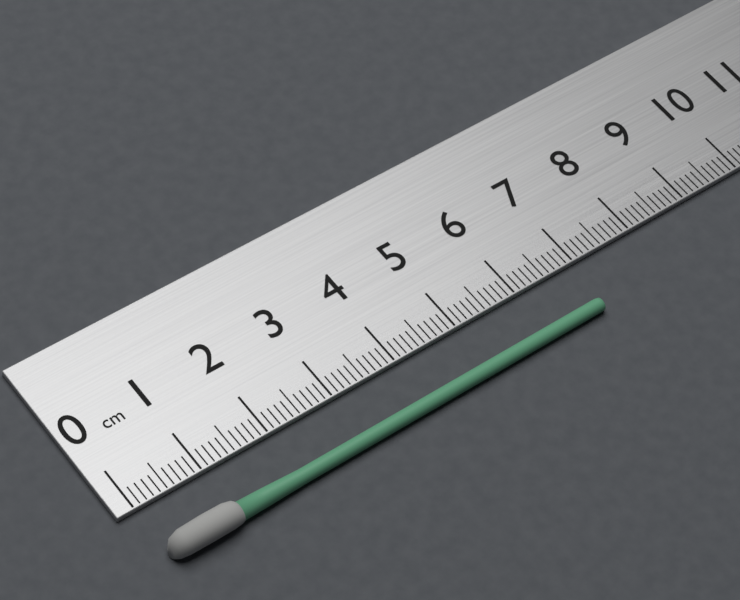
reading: 6.9 cm
